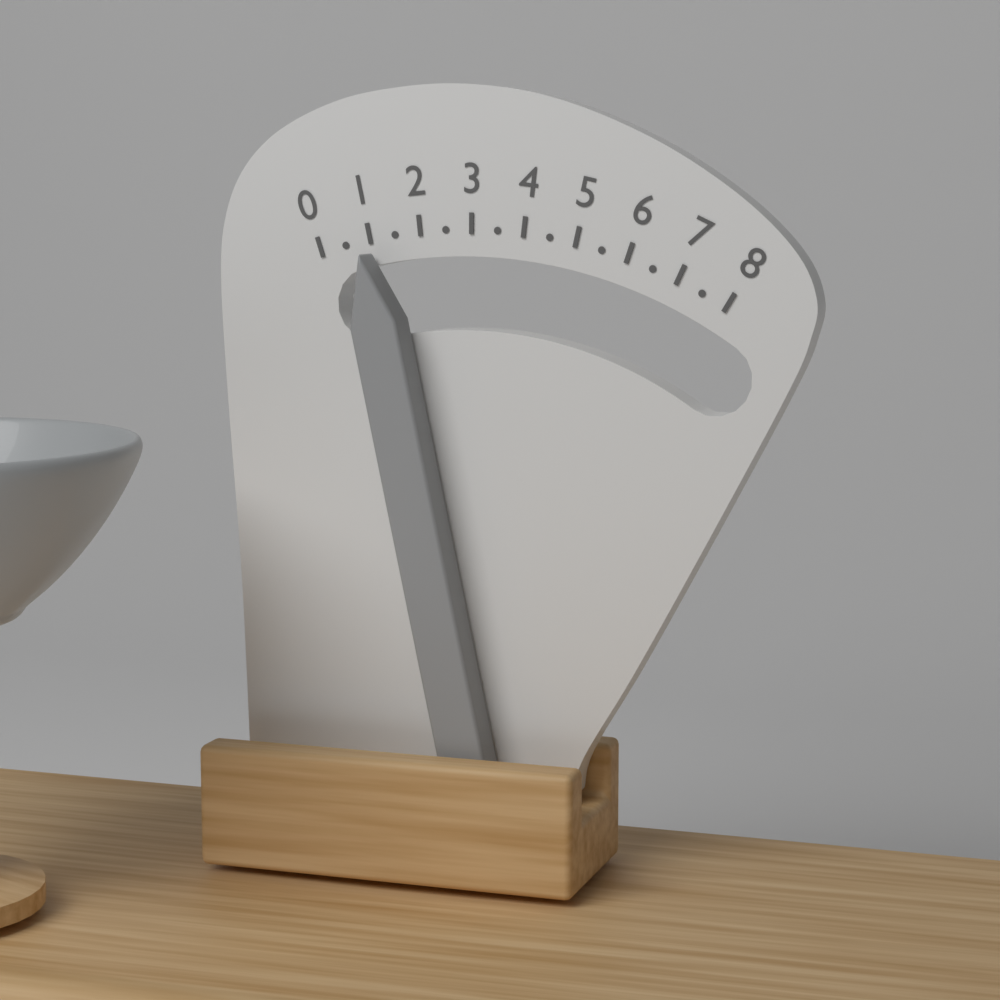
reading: 1.0 (no unit)
